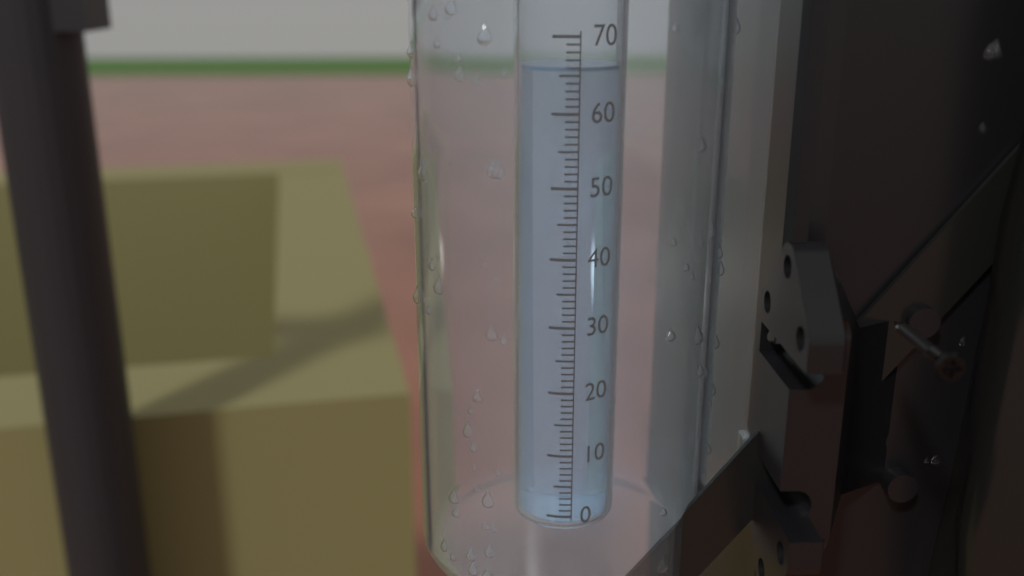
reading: 66 (no unit)
